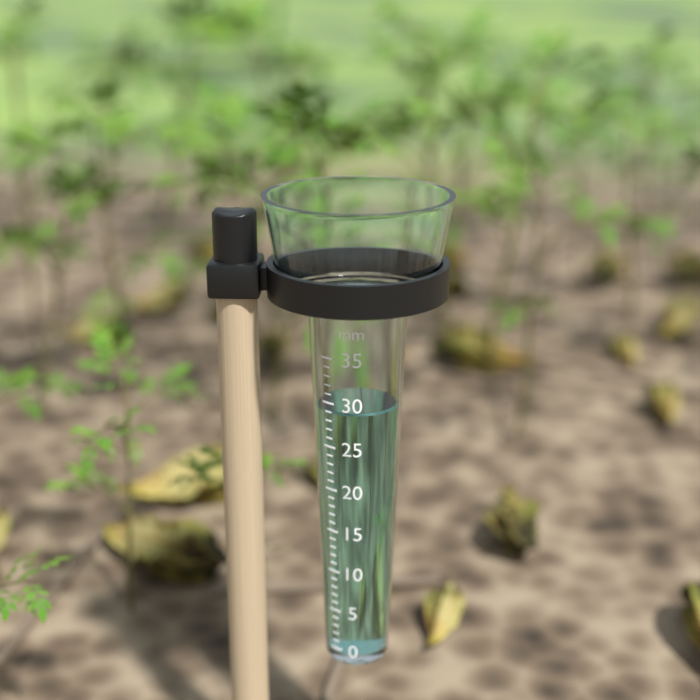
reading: 29 mm
